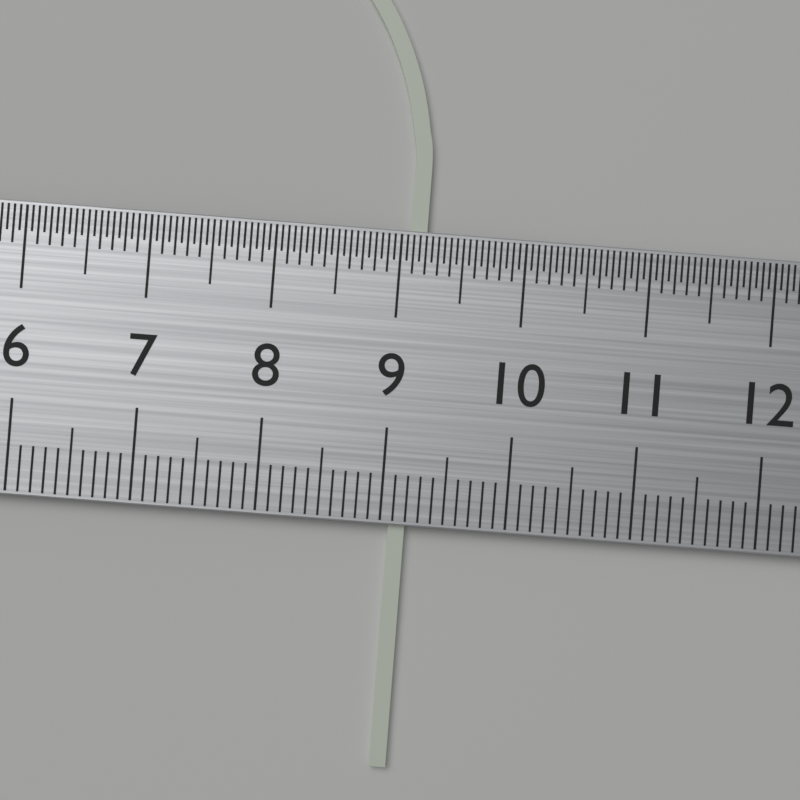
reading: 9.2 cm
